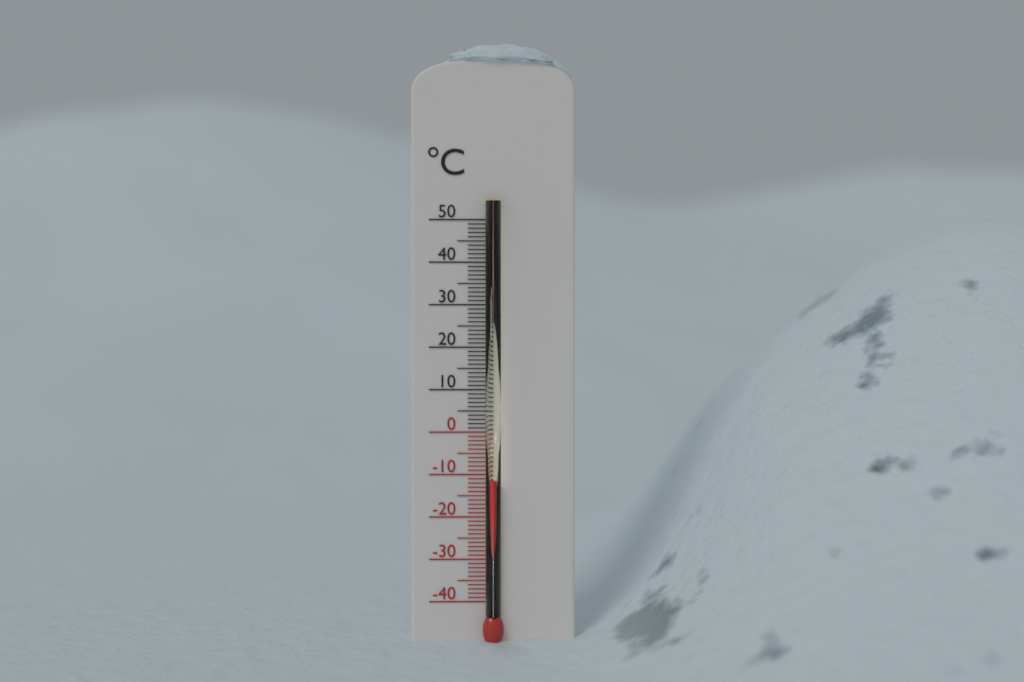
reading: -11 °C
